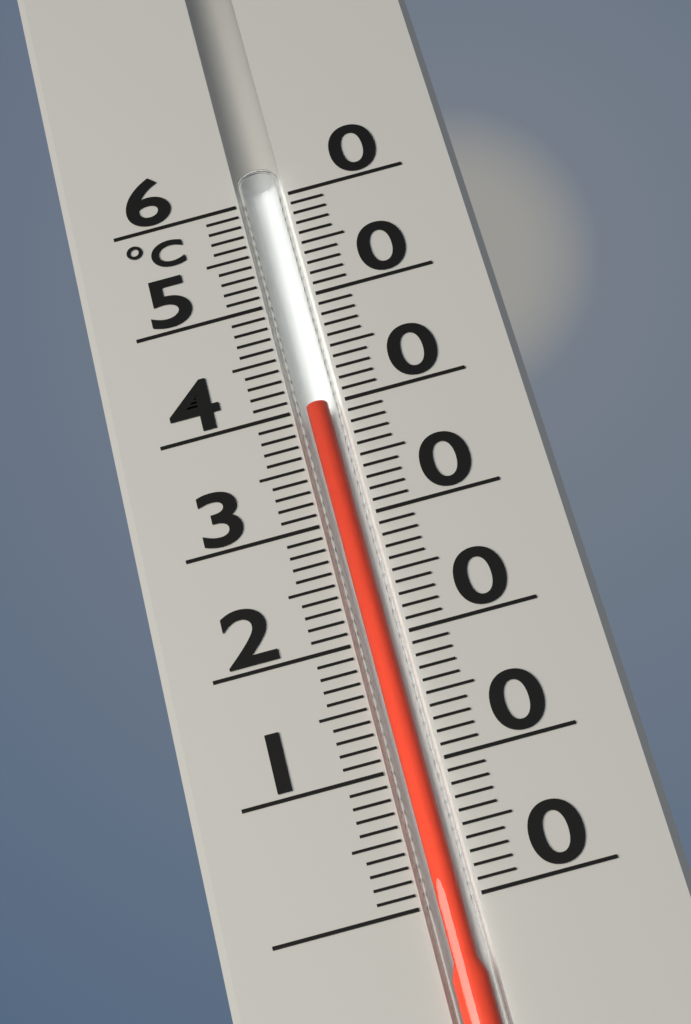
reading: 40 °C
